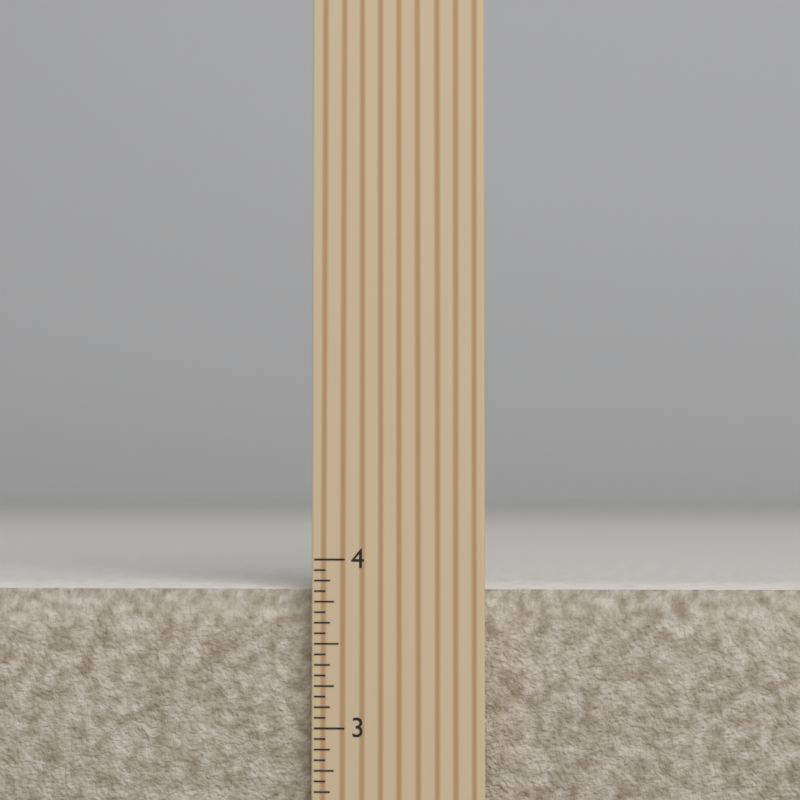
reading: 3.8125 inch
